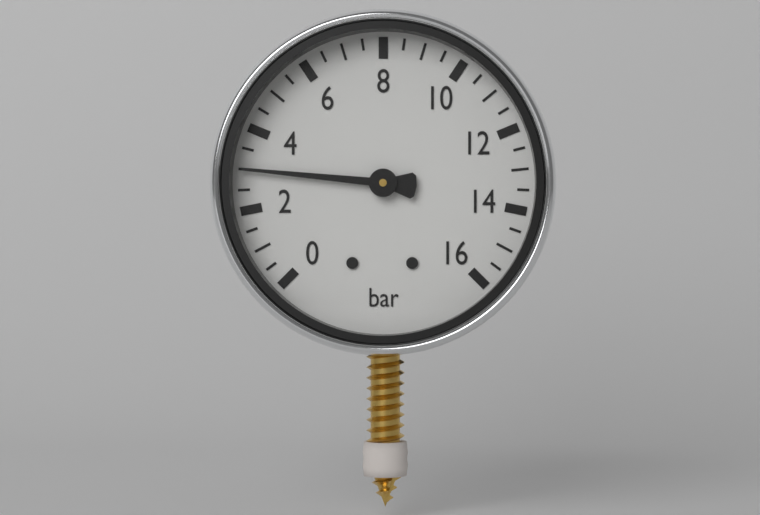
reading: 3.0 bar
